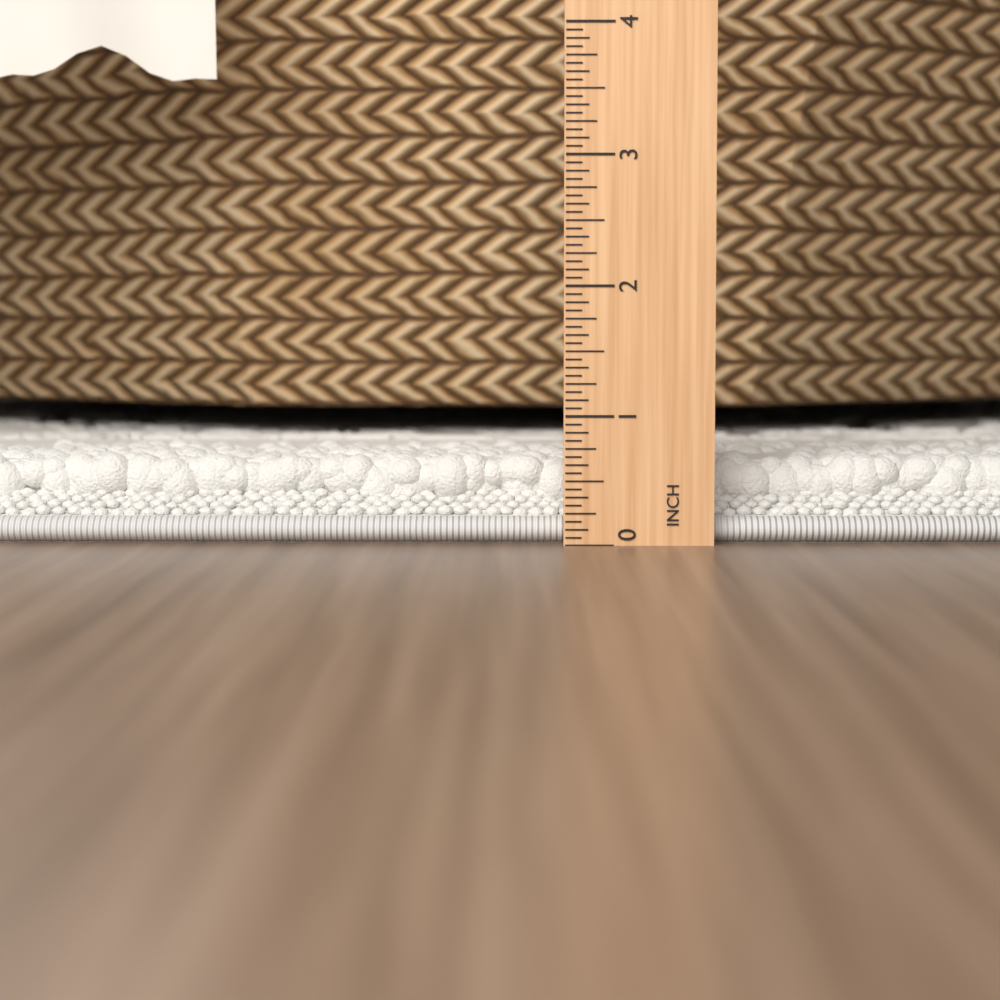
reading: 0.6875 in
